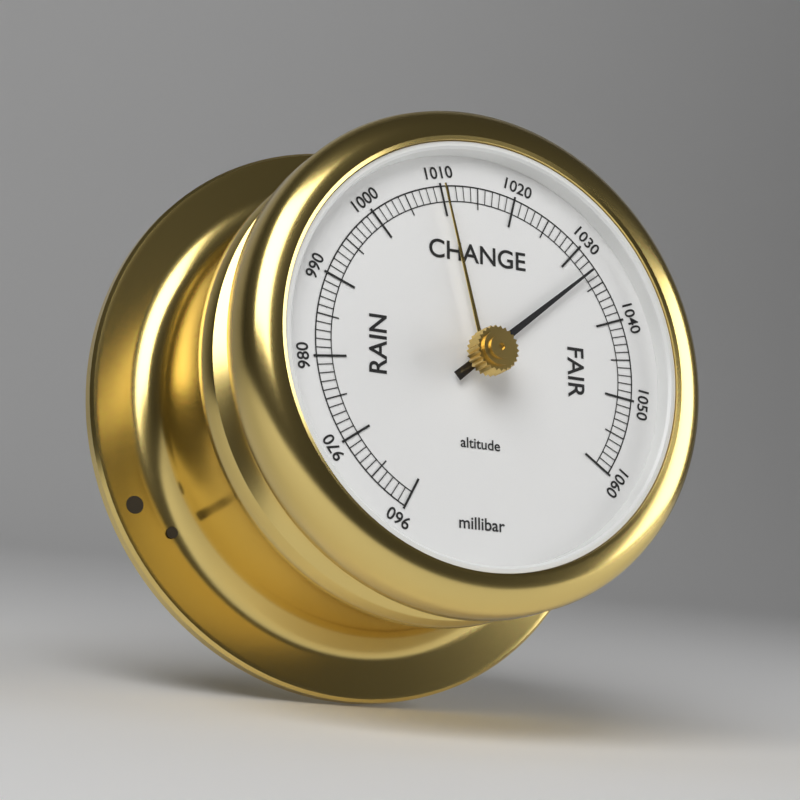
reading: 1033 millibar
